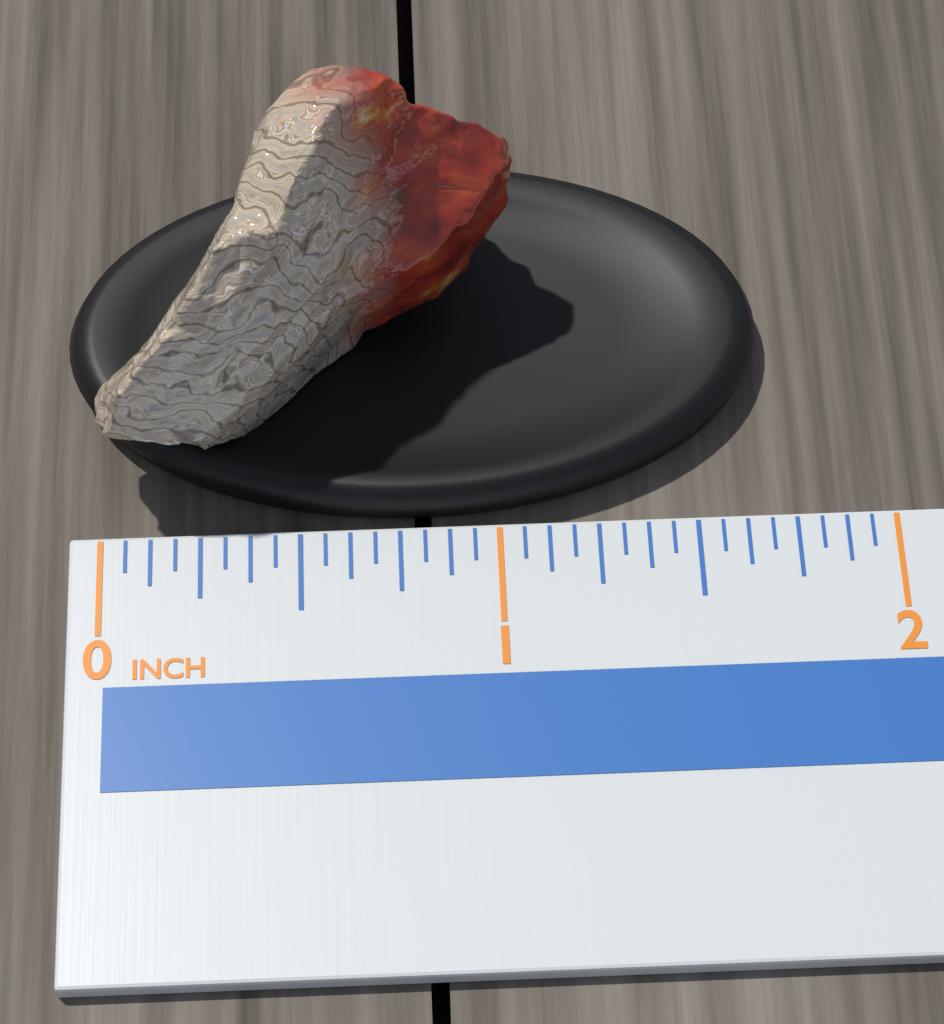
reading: 1.0625 in
